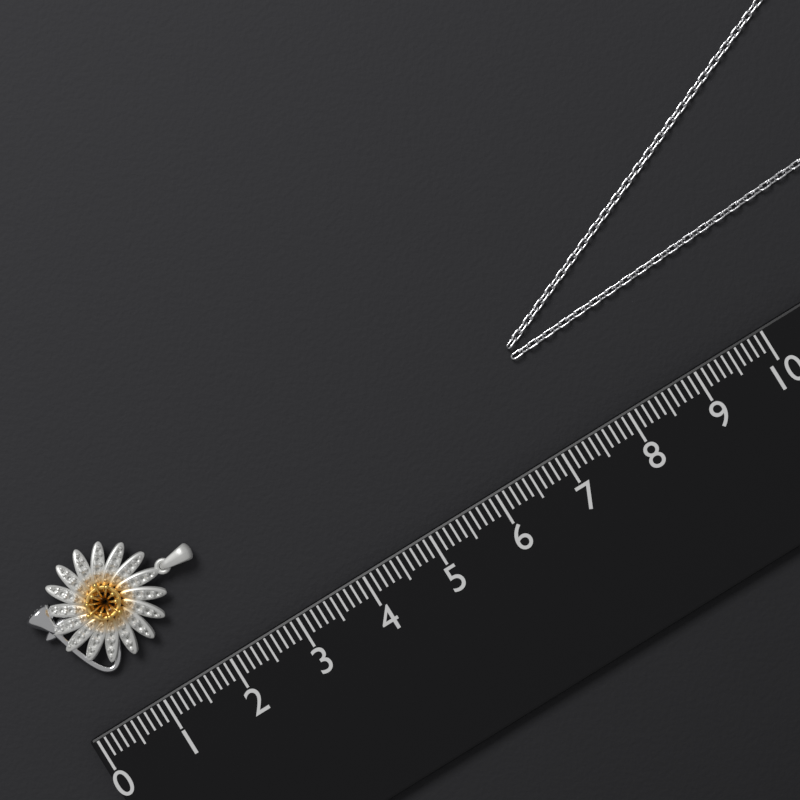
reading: 2.3 (no unit)
